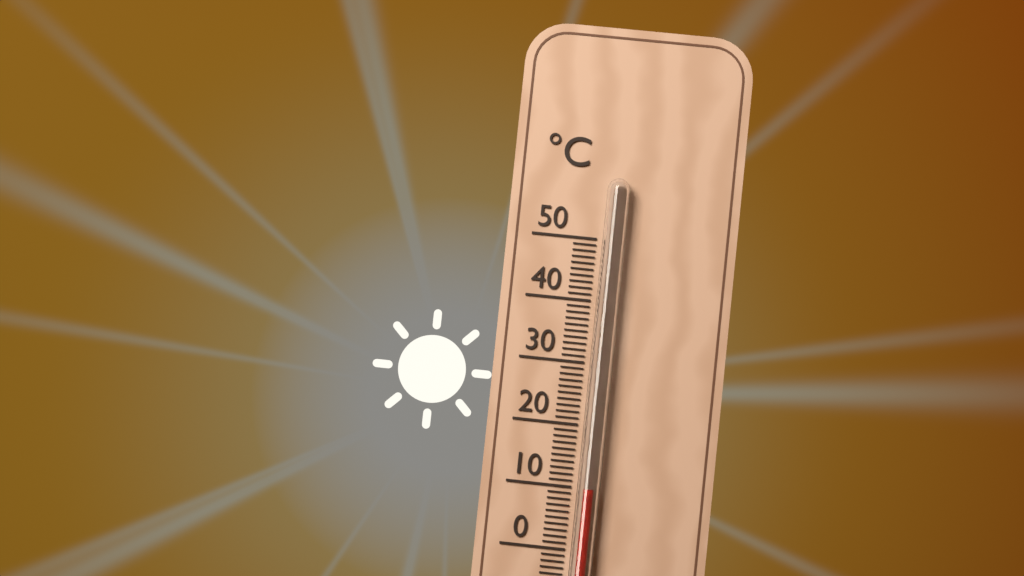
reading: 10 °C
